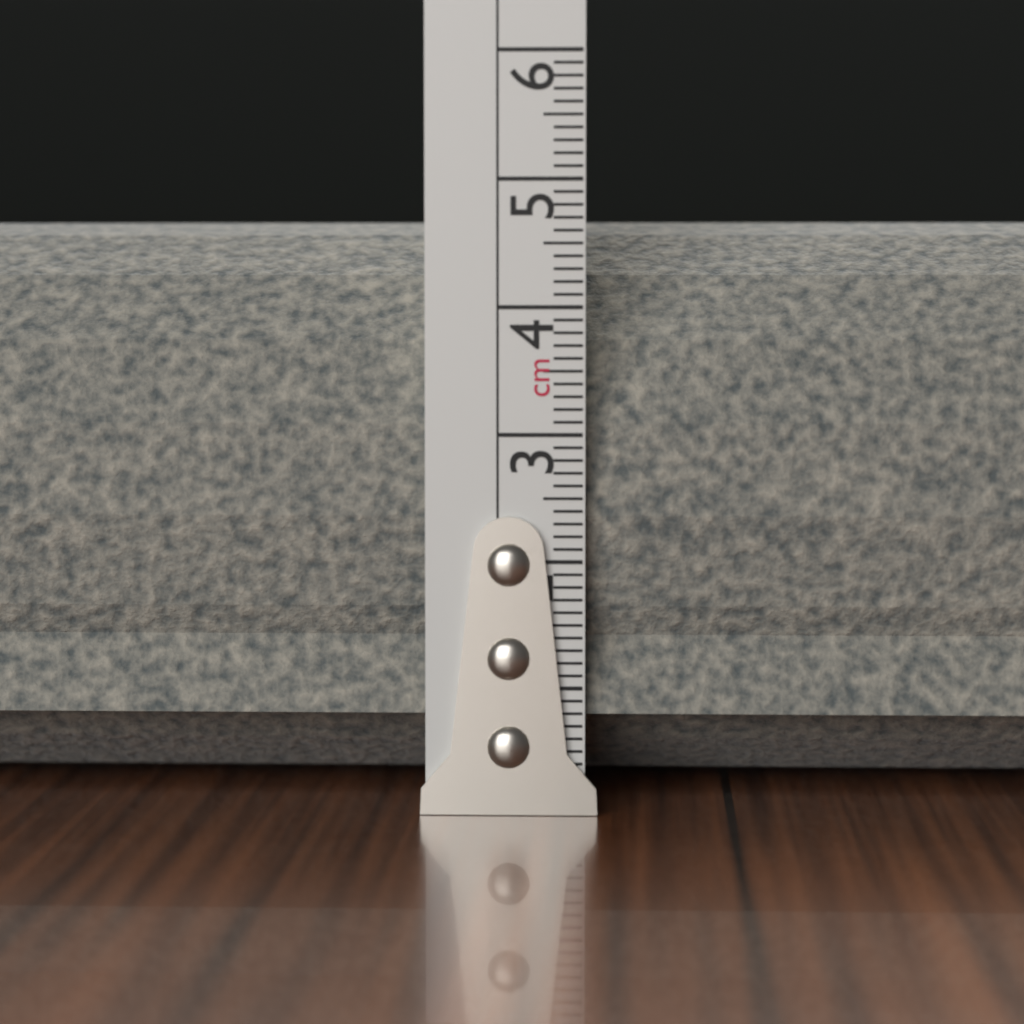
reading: 4.9 cm
